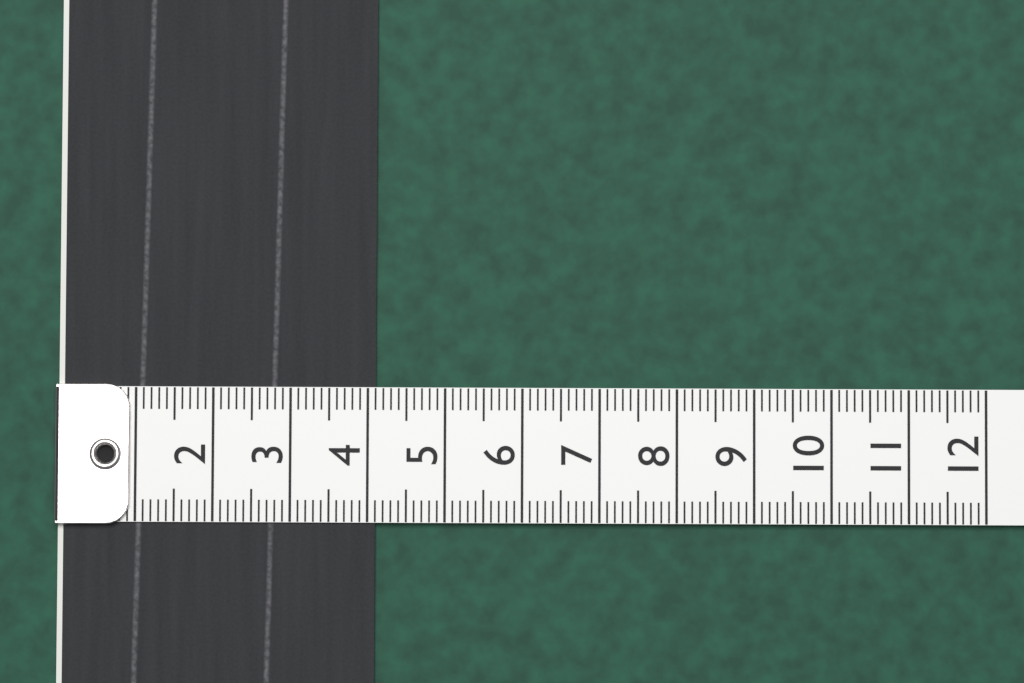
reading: 4.1 (no unit)
